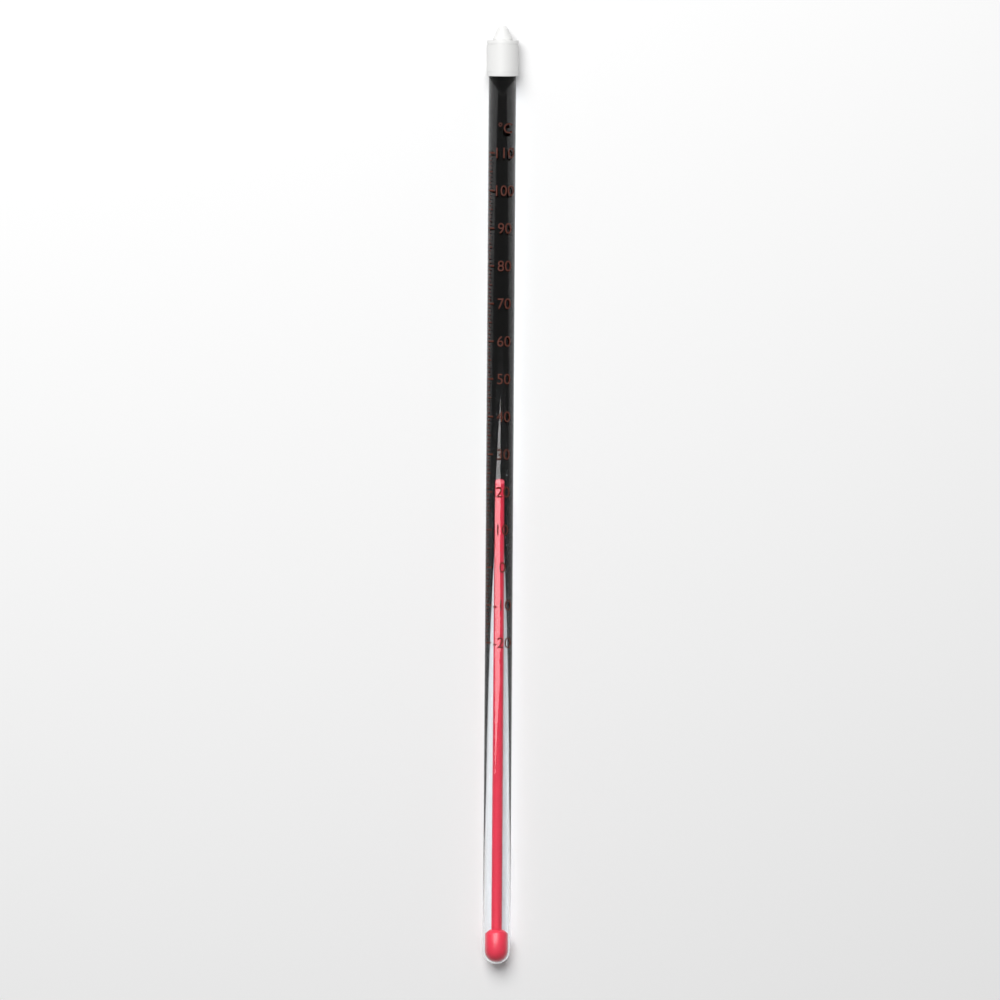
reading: 21 °C
